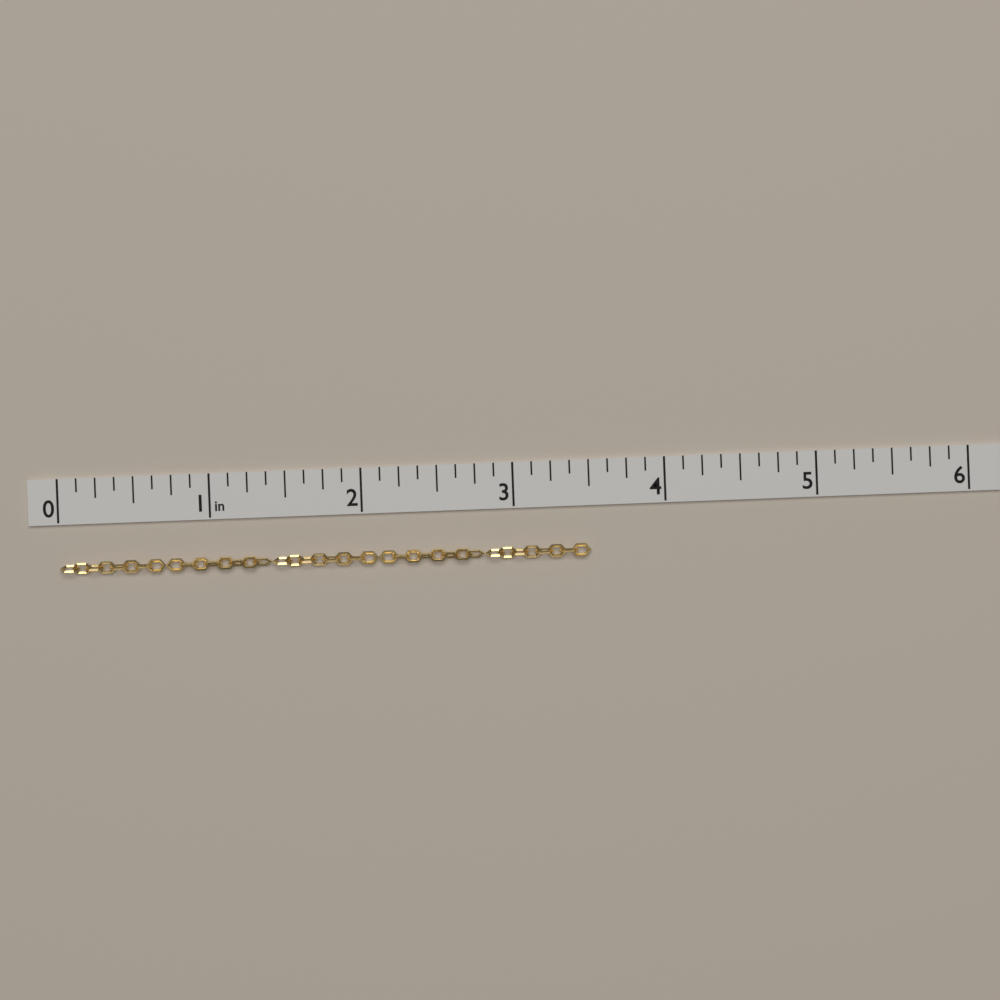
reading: 3.500 in
